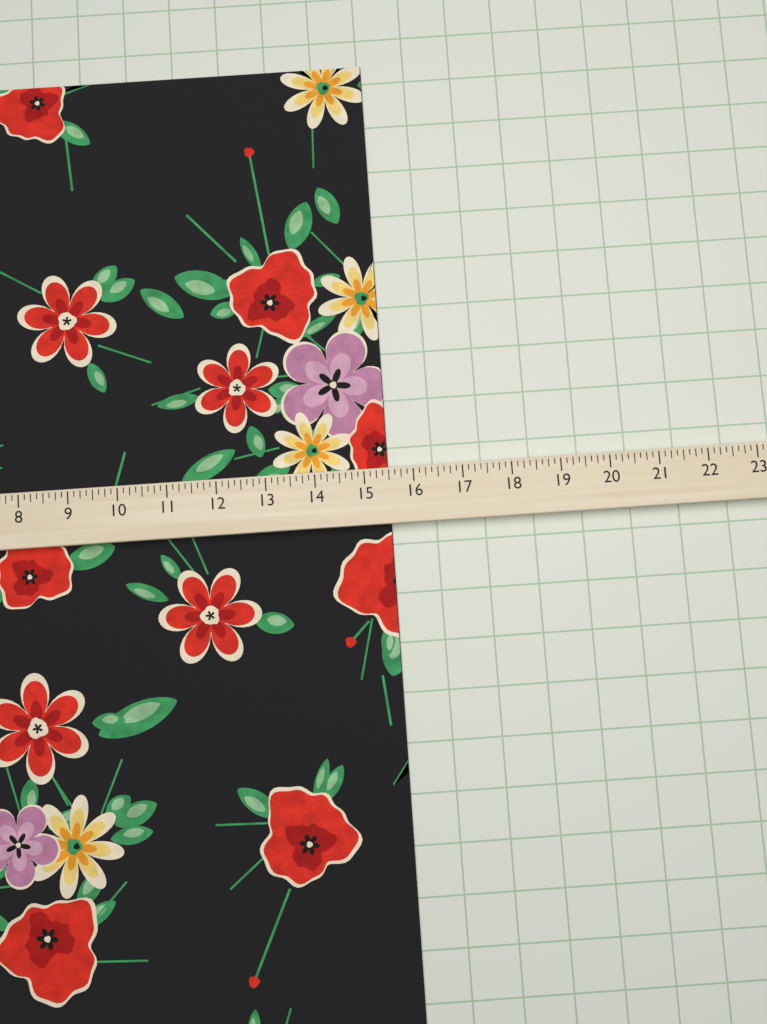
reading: 15.500 (no unit)
